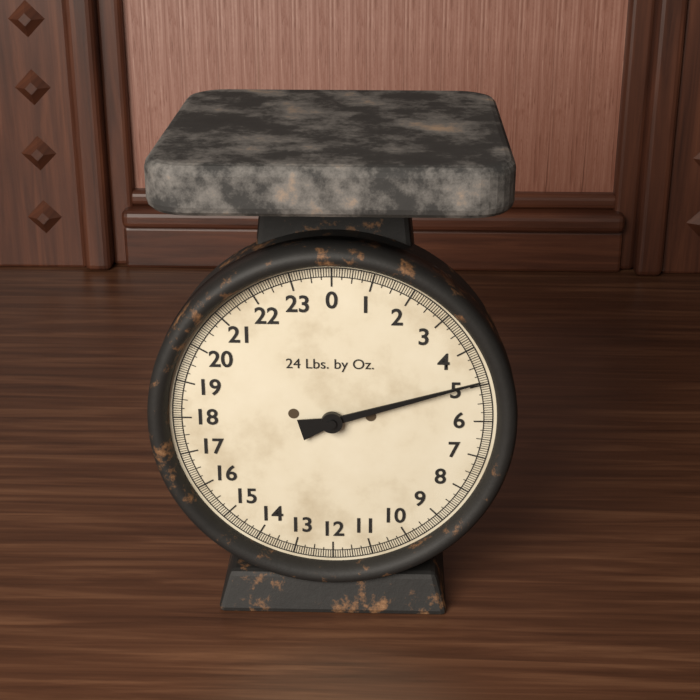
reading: 4.8750 lb
